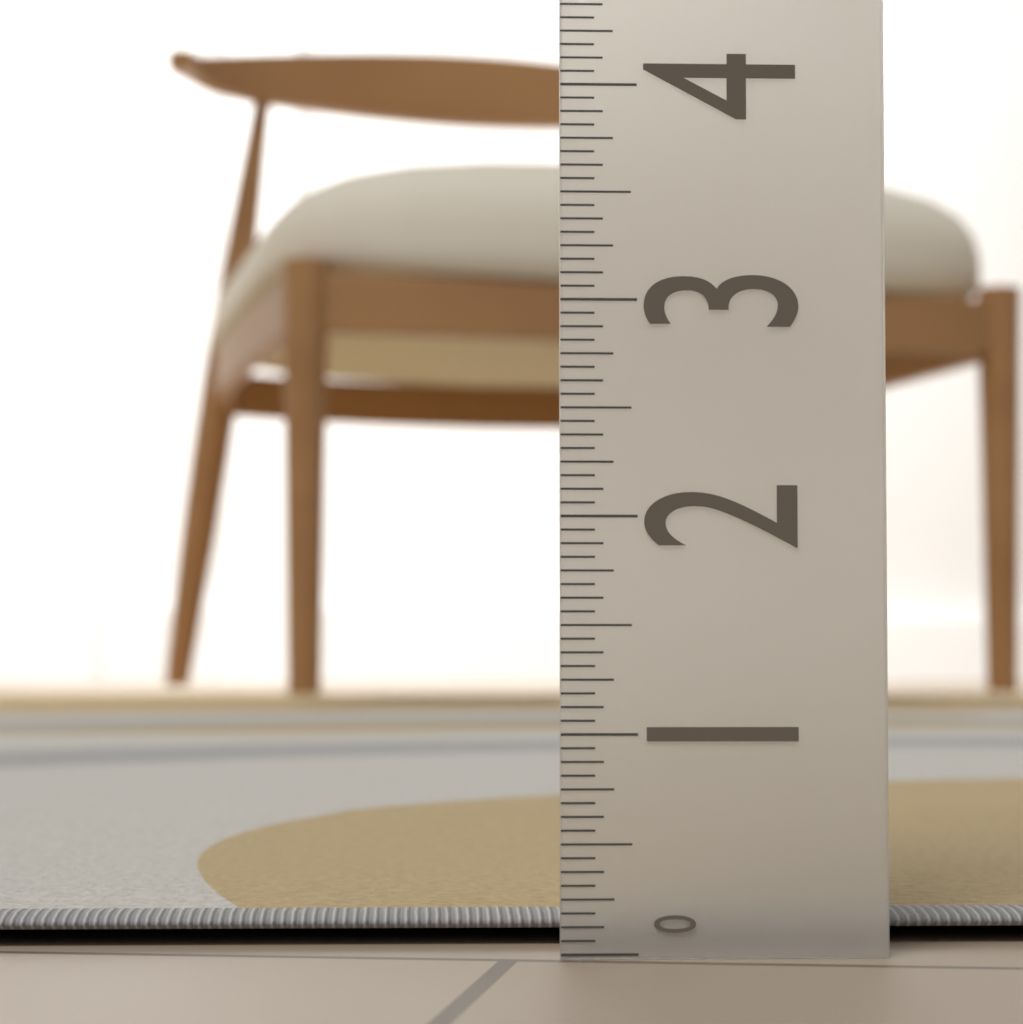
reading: 0.2500 (no unit)
